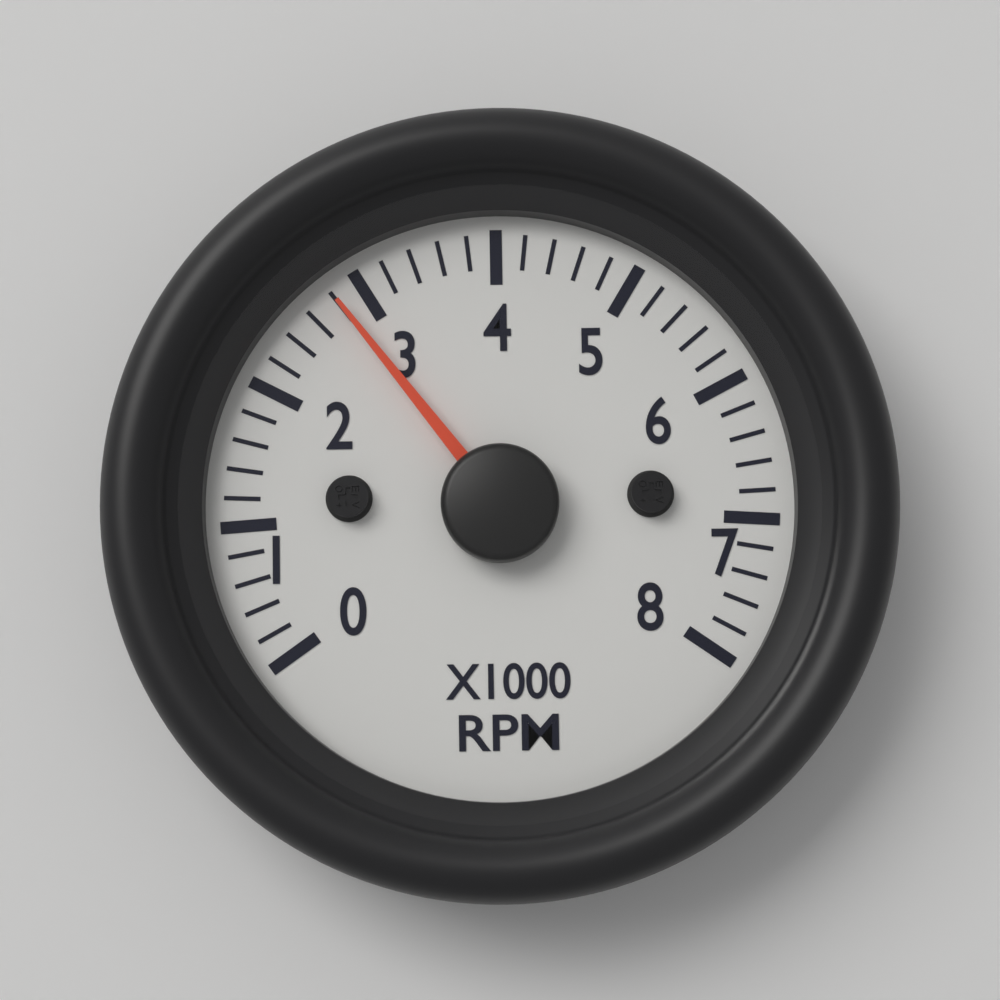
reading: 2800 RPM
